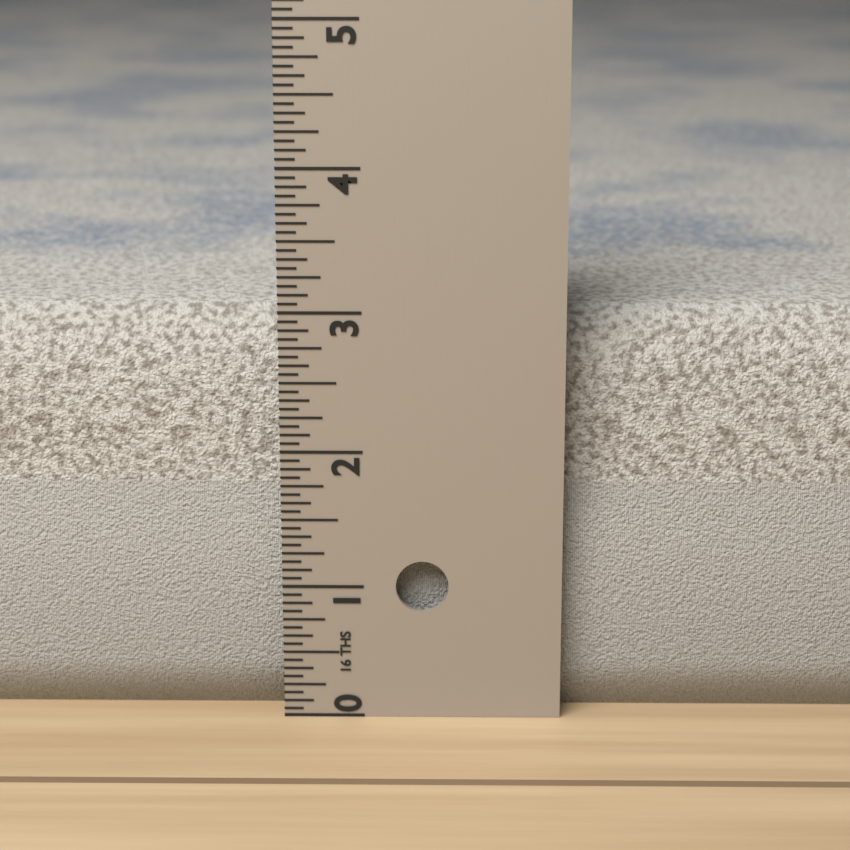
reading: 2.9375 in
